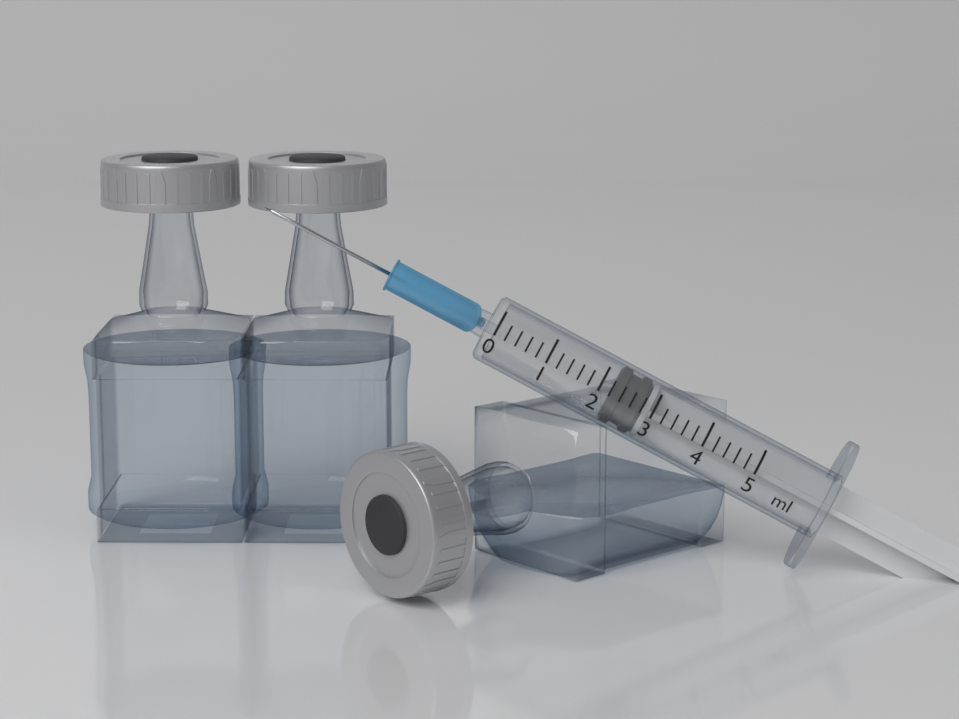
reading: 2.2 ml
